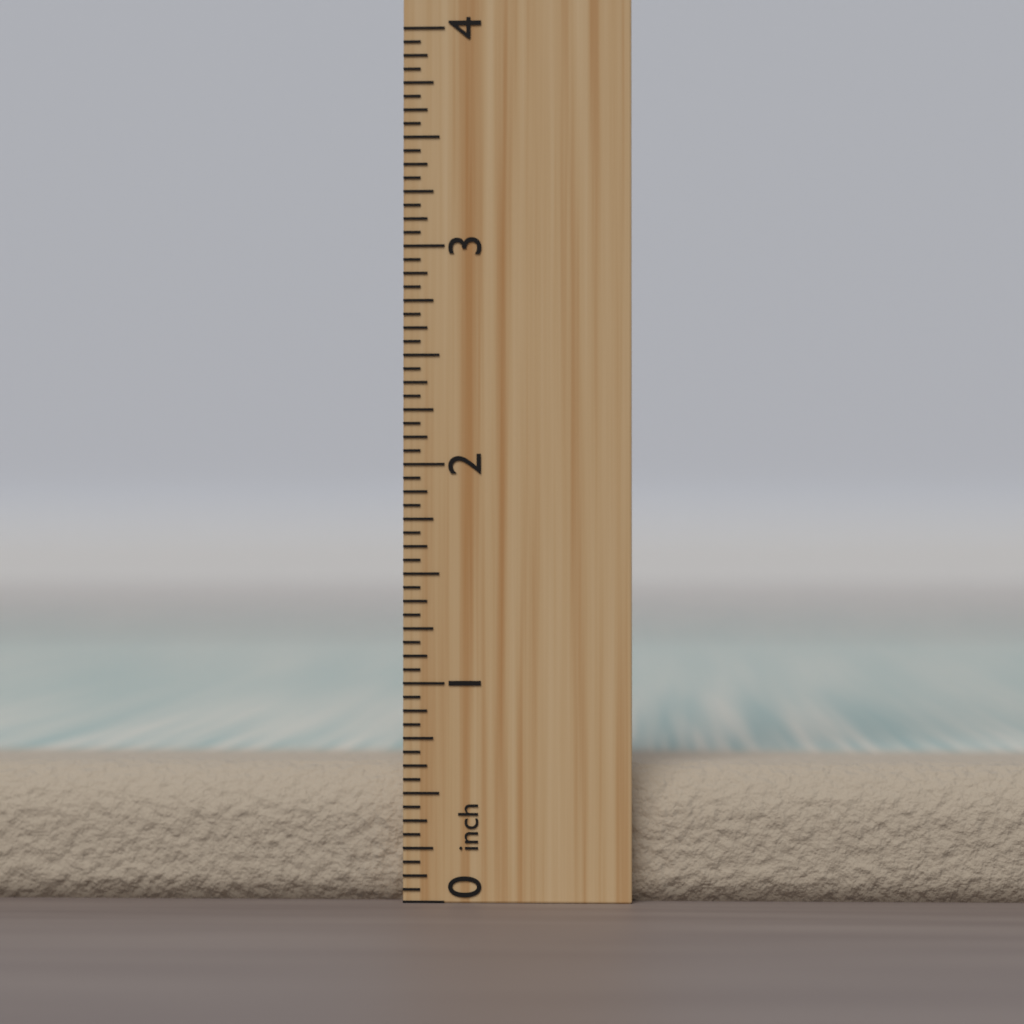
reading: 0.6250 inch
